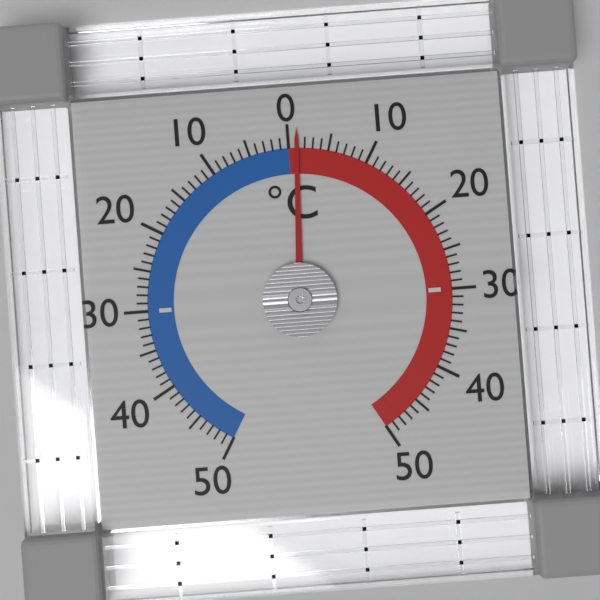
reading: 1 °C
